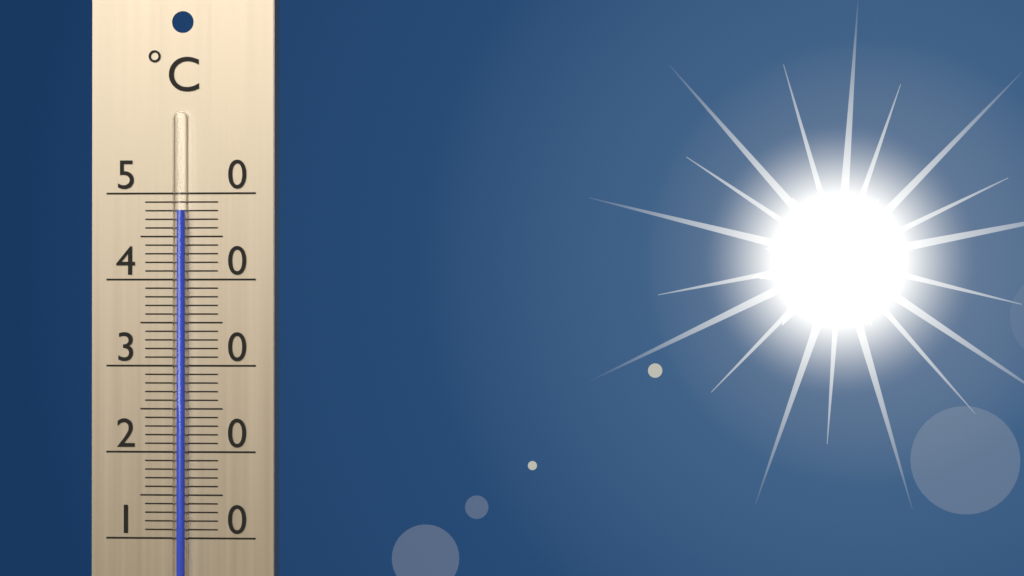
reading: 48 °C
